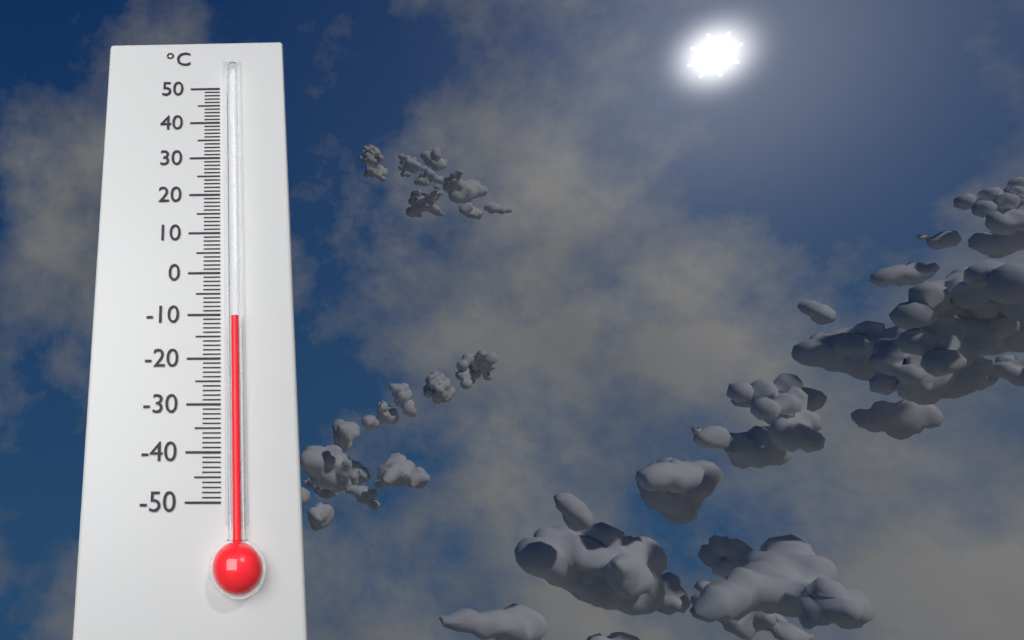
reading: -11 °C
